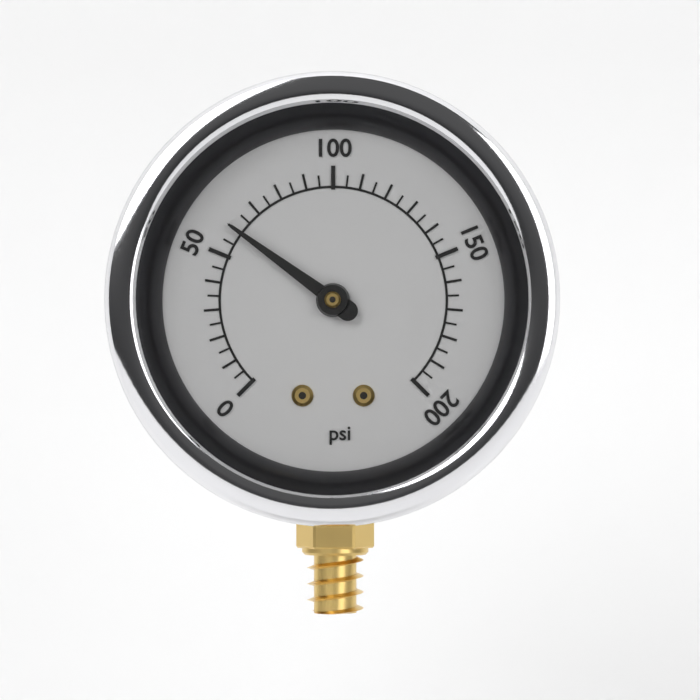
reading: 60 psi
